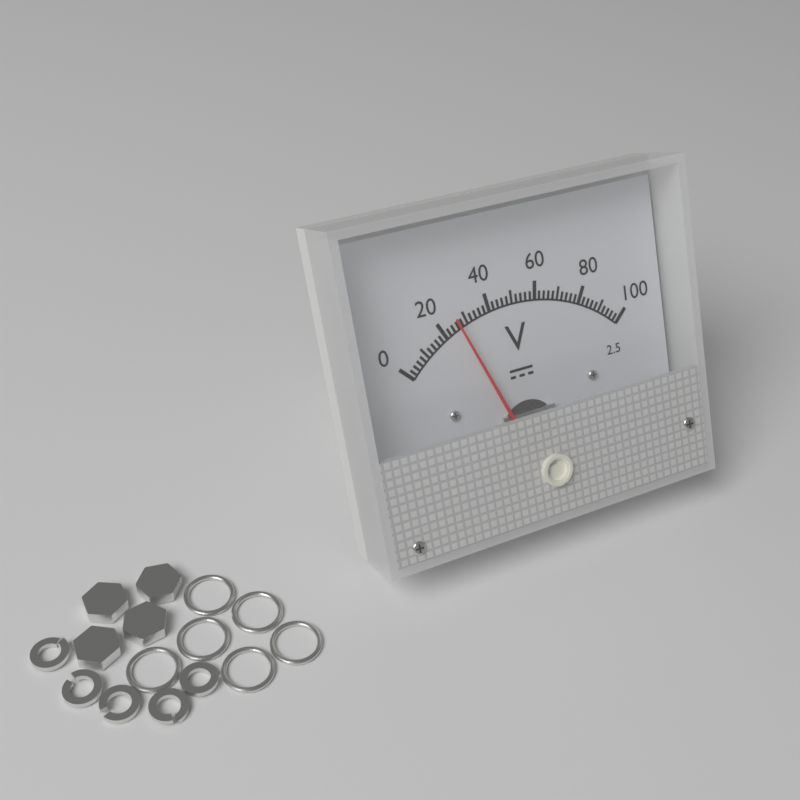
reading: 26 V
